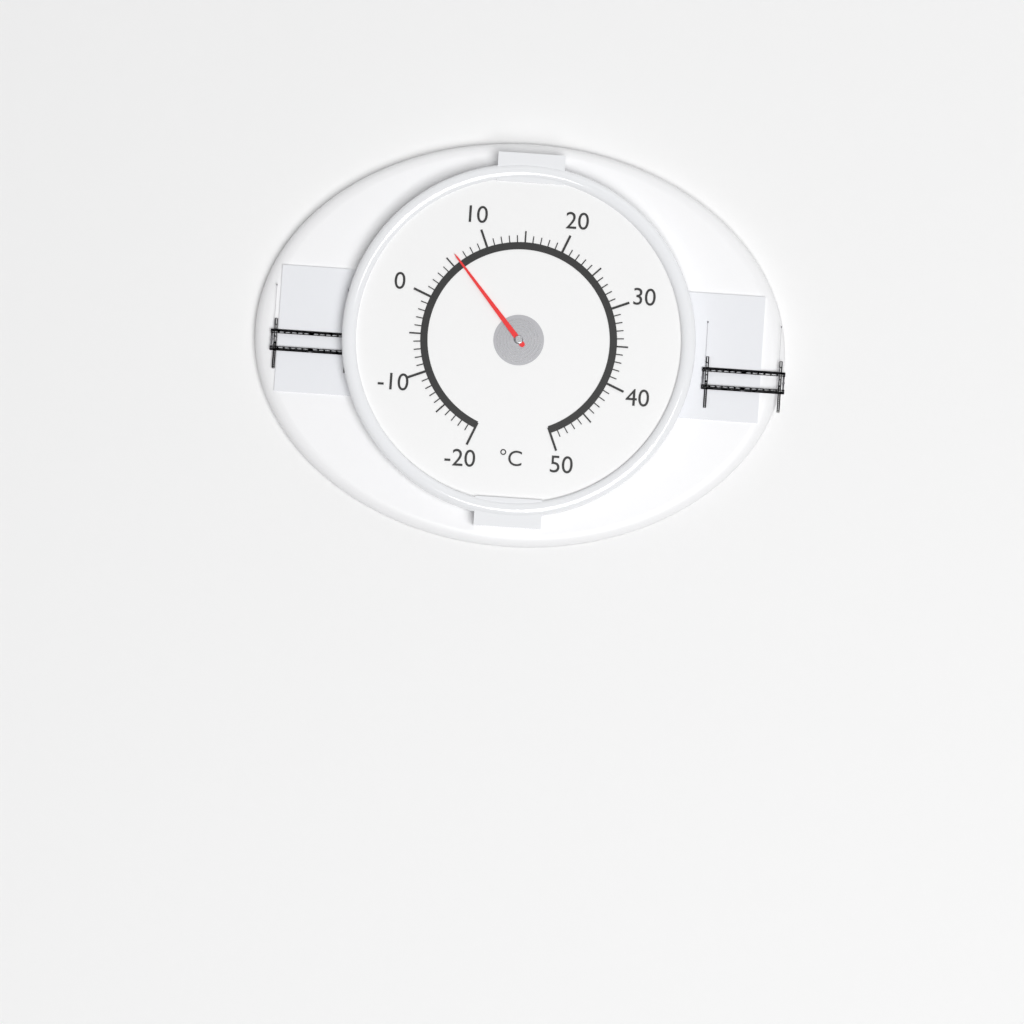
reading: 6 °C
